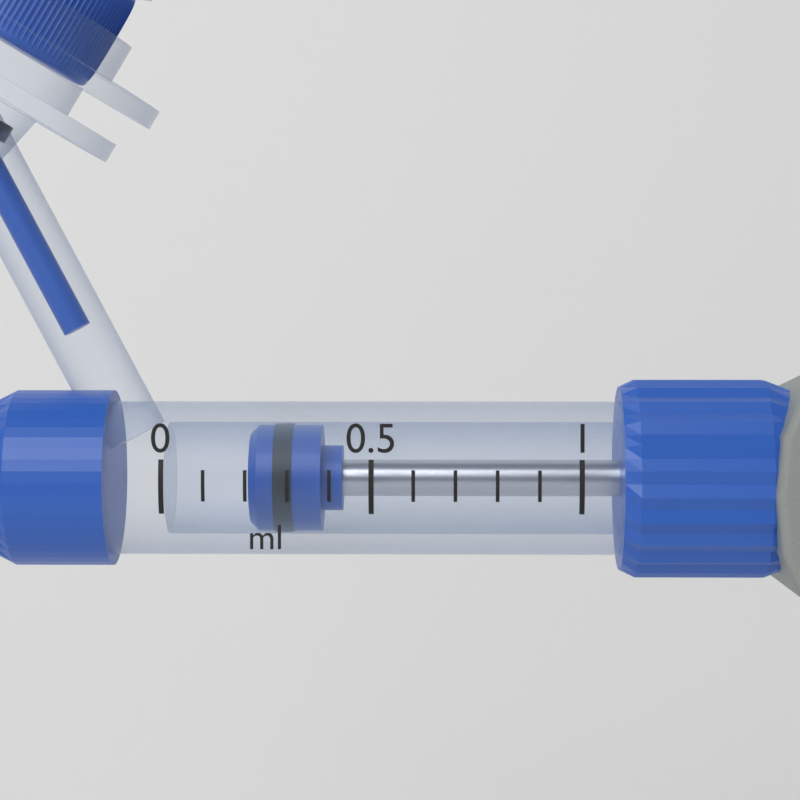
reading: 0.2 ml
